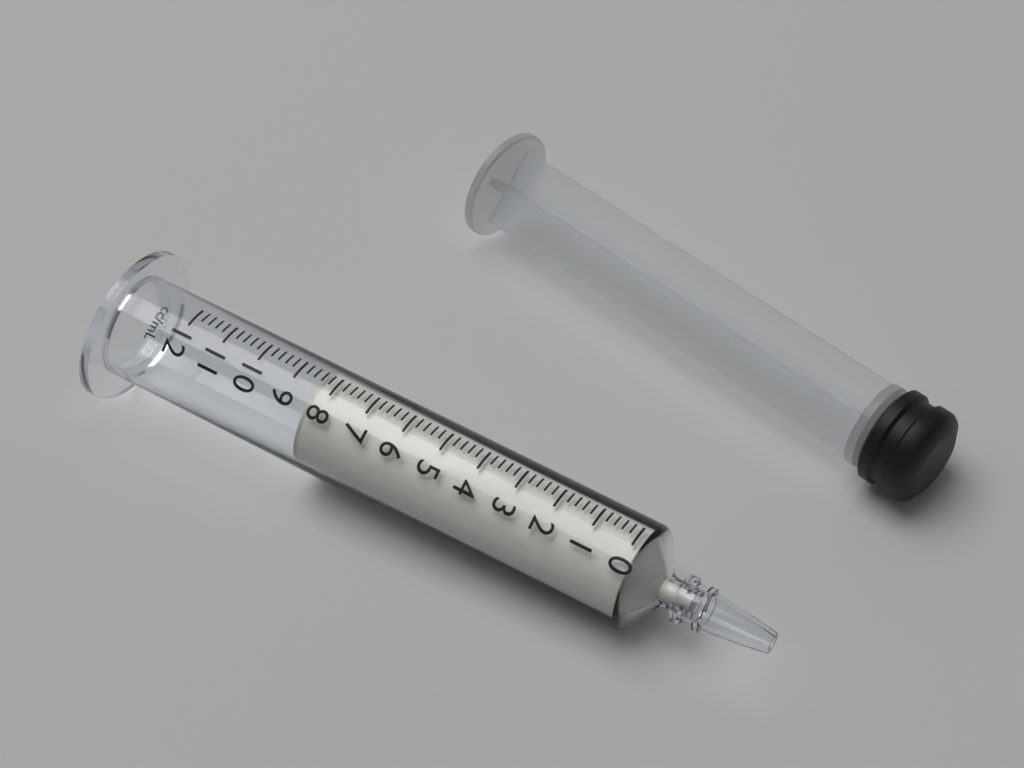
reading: 8.4 ml
